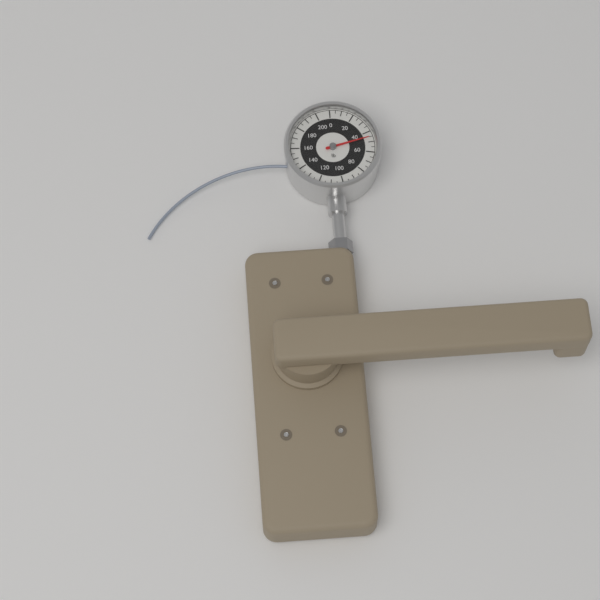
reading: 45 lb
